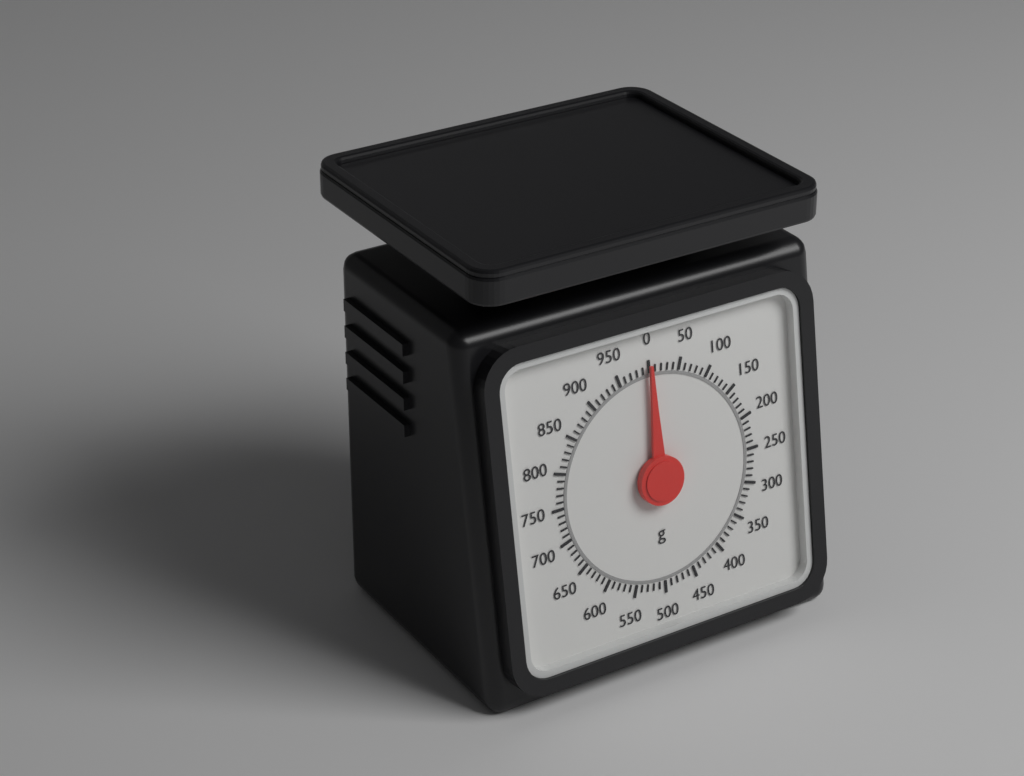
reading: 0 g
